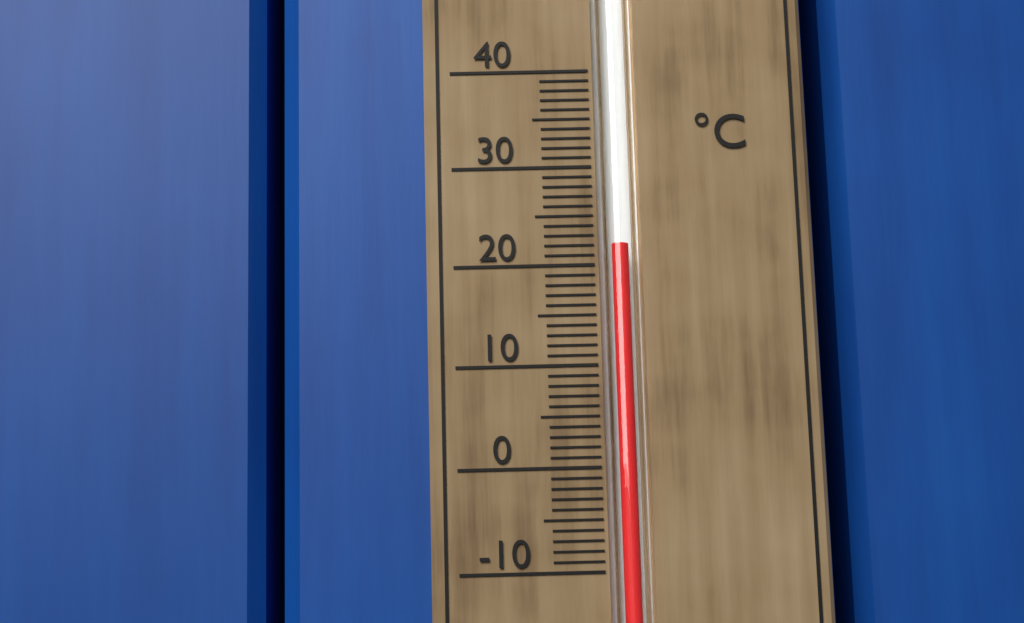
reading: 22 °C
